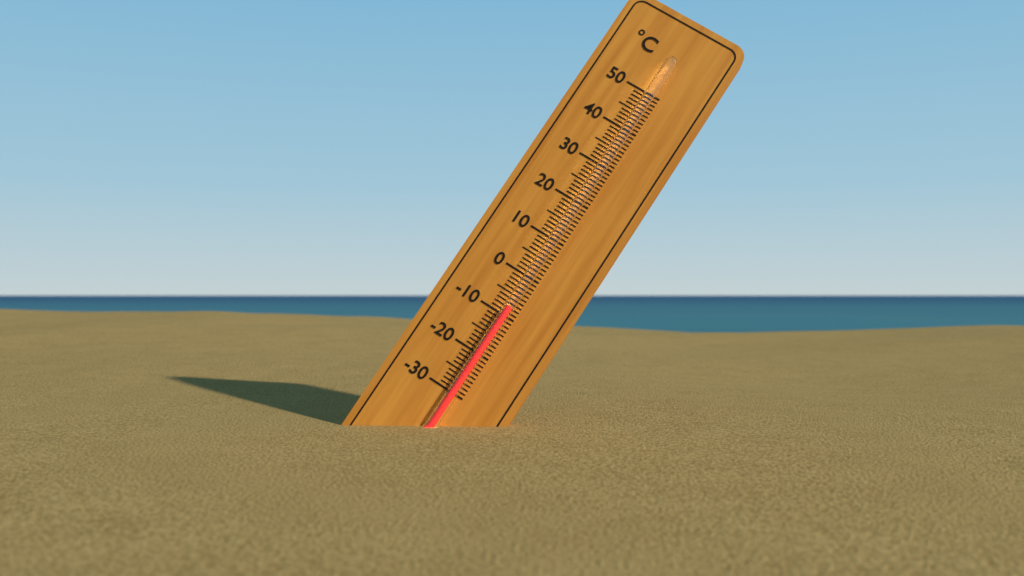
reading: -8 °C
